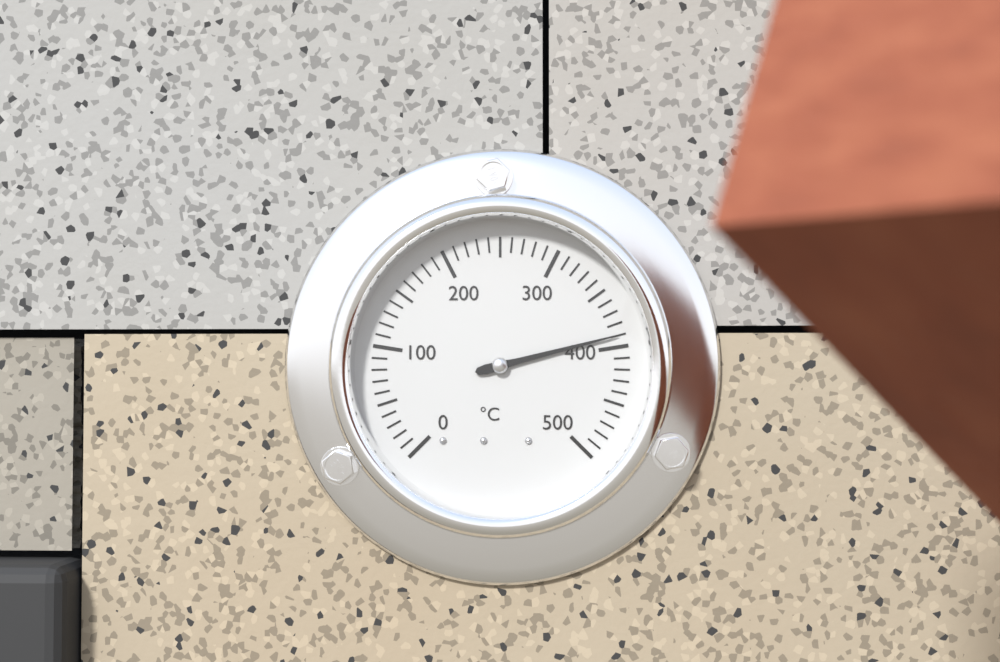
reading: 390 °C
